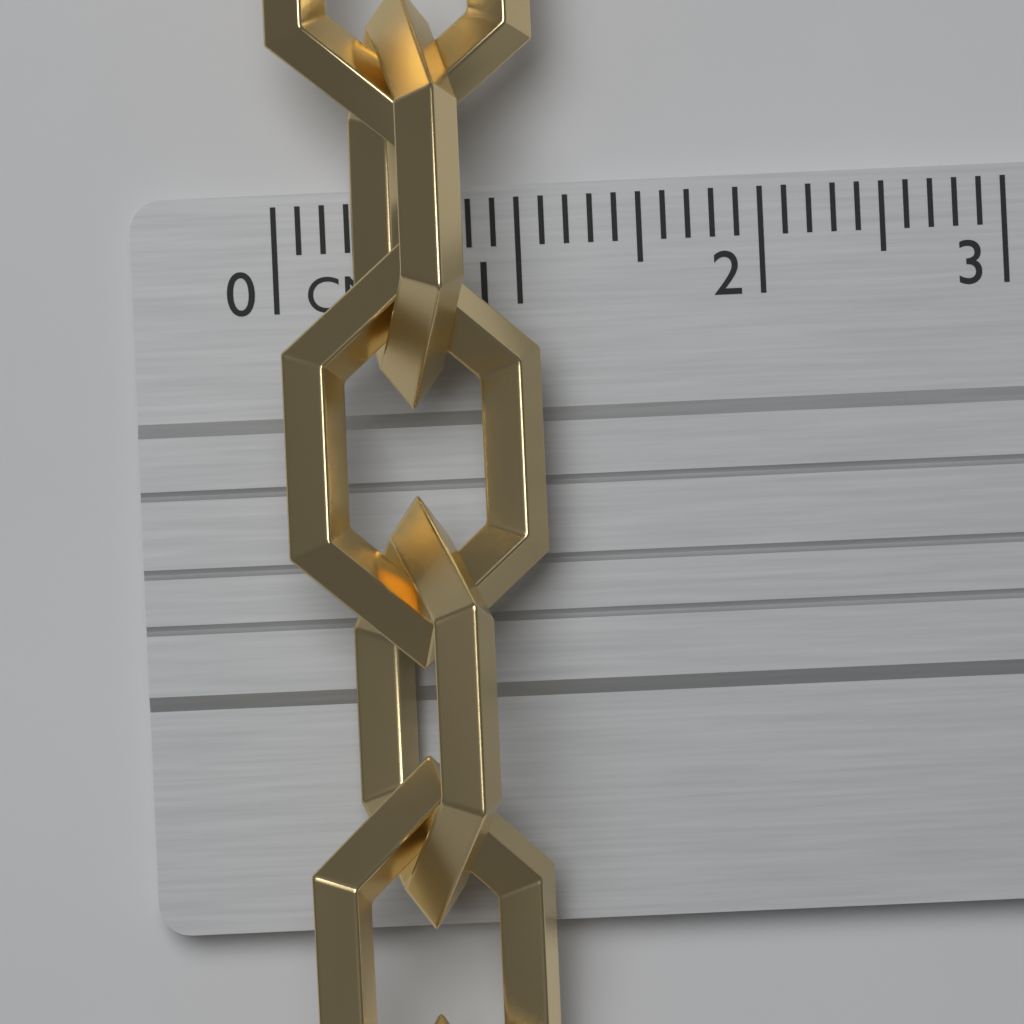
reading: 1.1 cm
